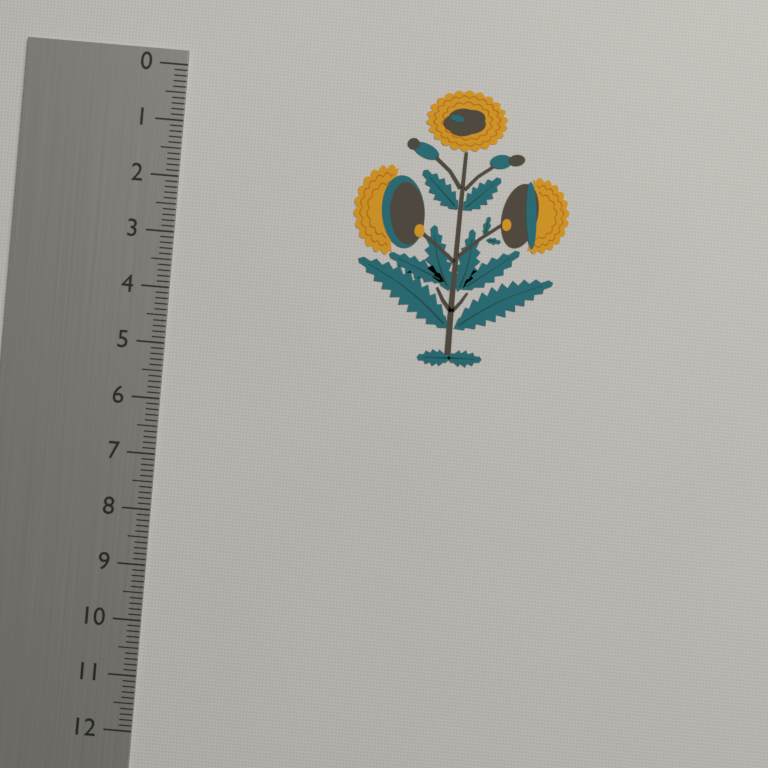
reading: 5.0 (no unit)
